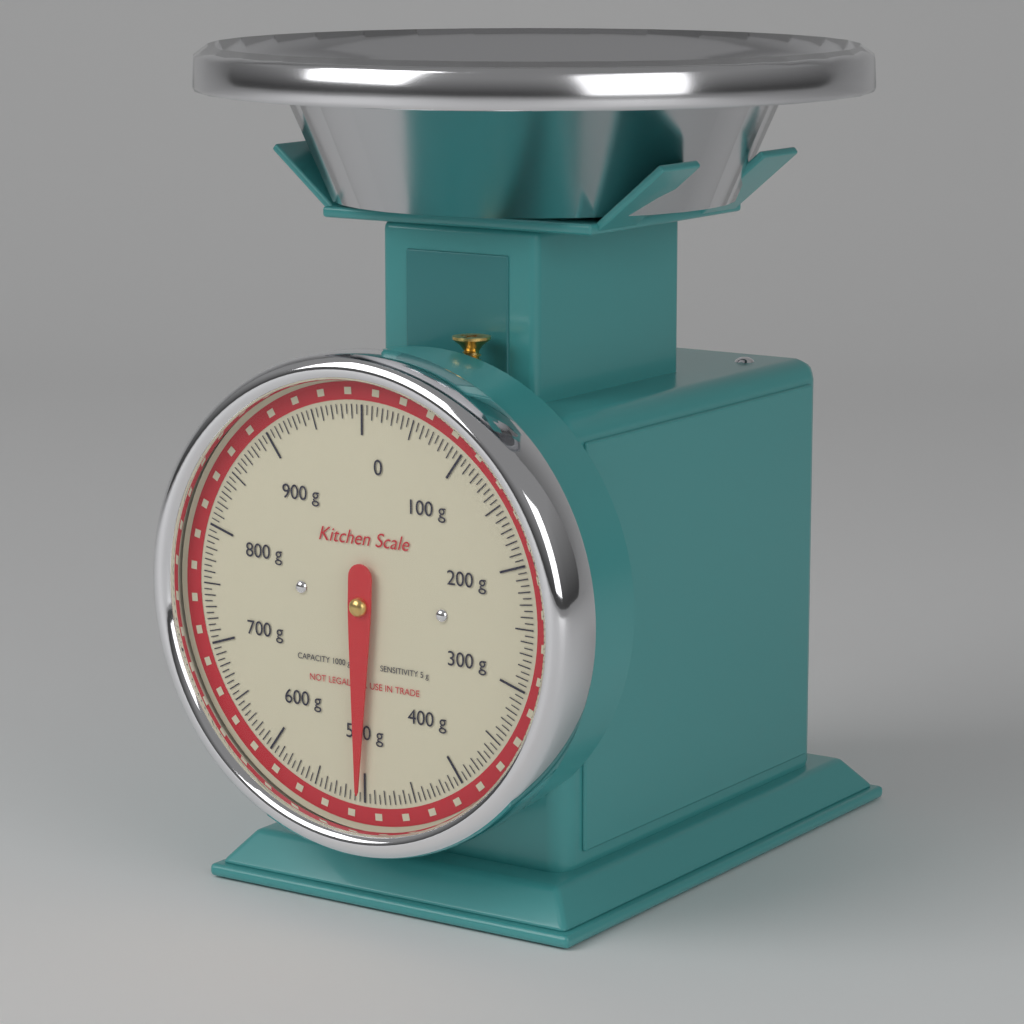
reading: 505 g
